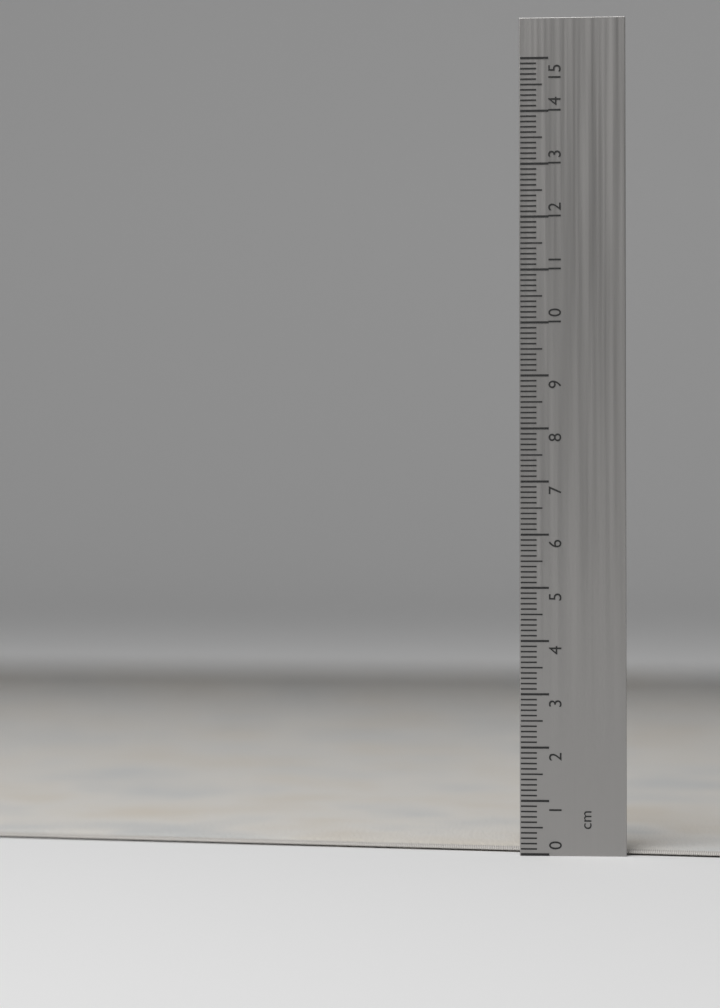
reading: 0.1 cm
